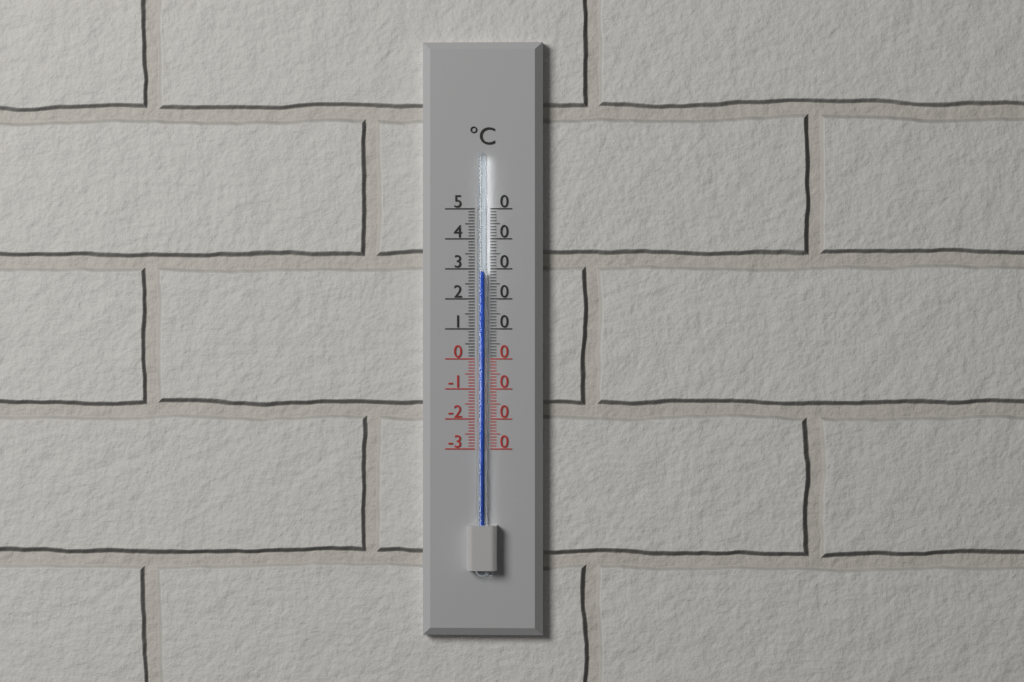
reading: 29 °C
